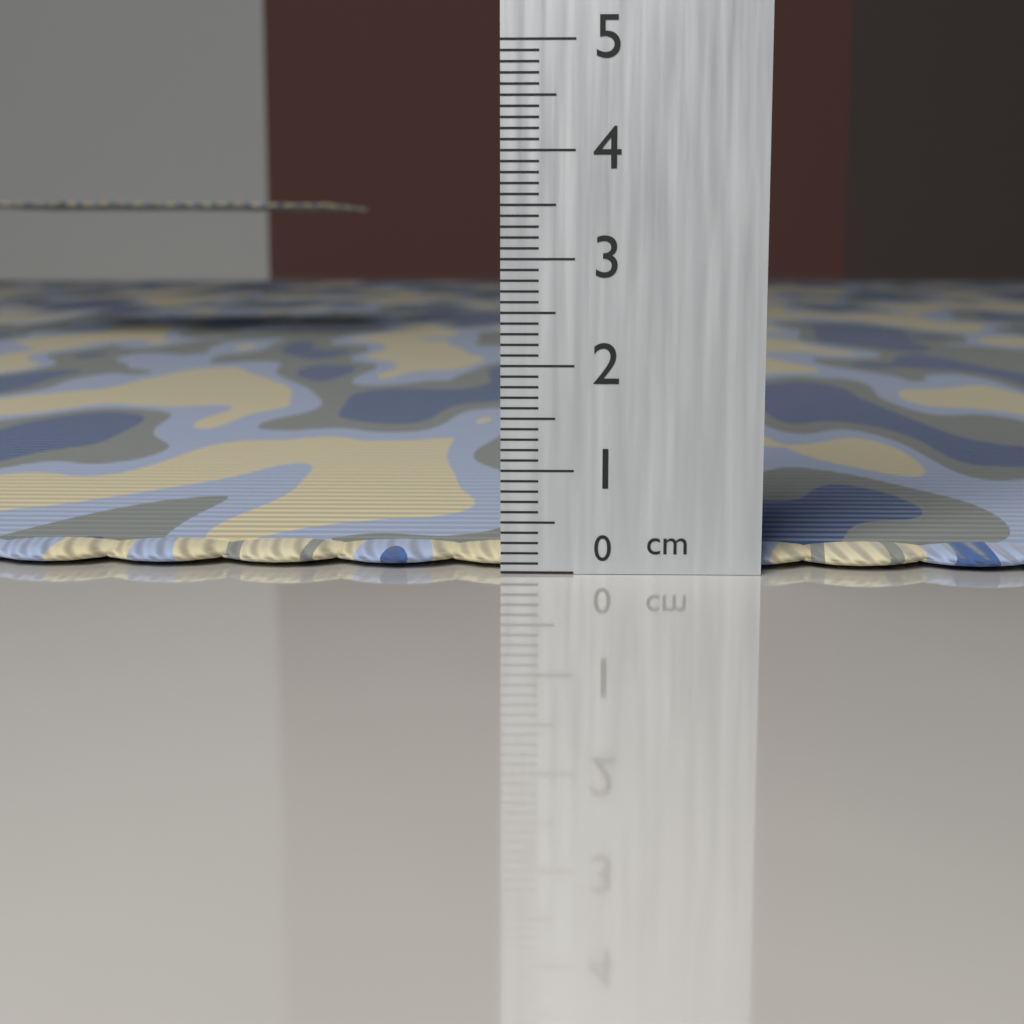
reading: 0.2 cm
